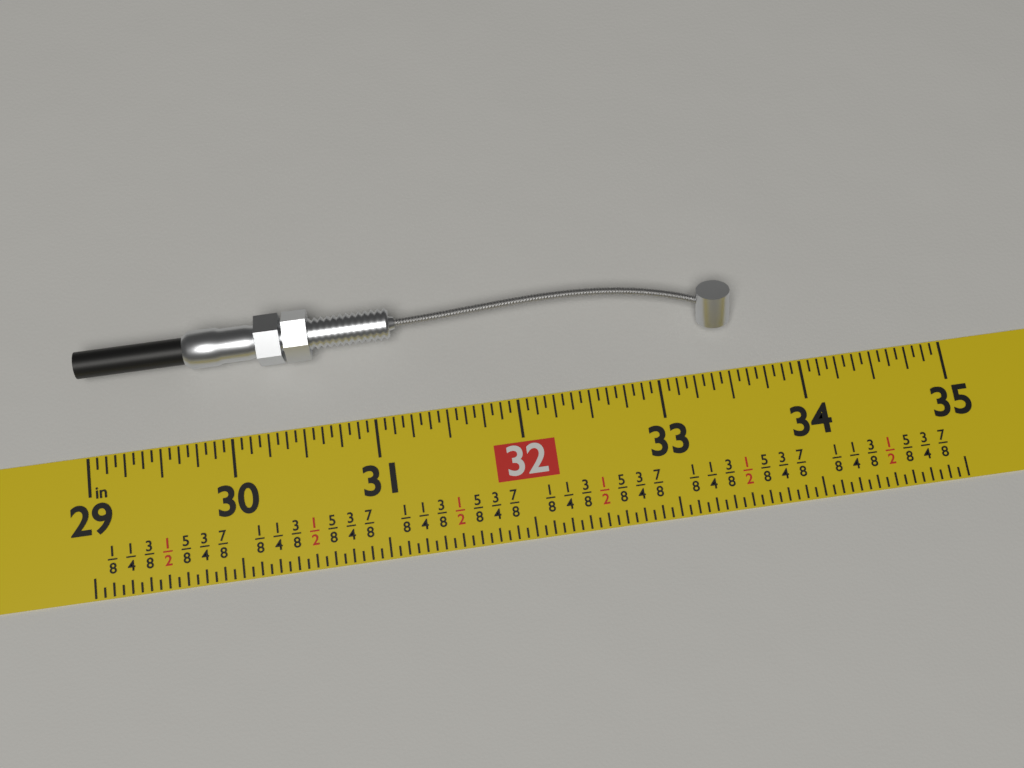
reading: 33.5625 in
